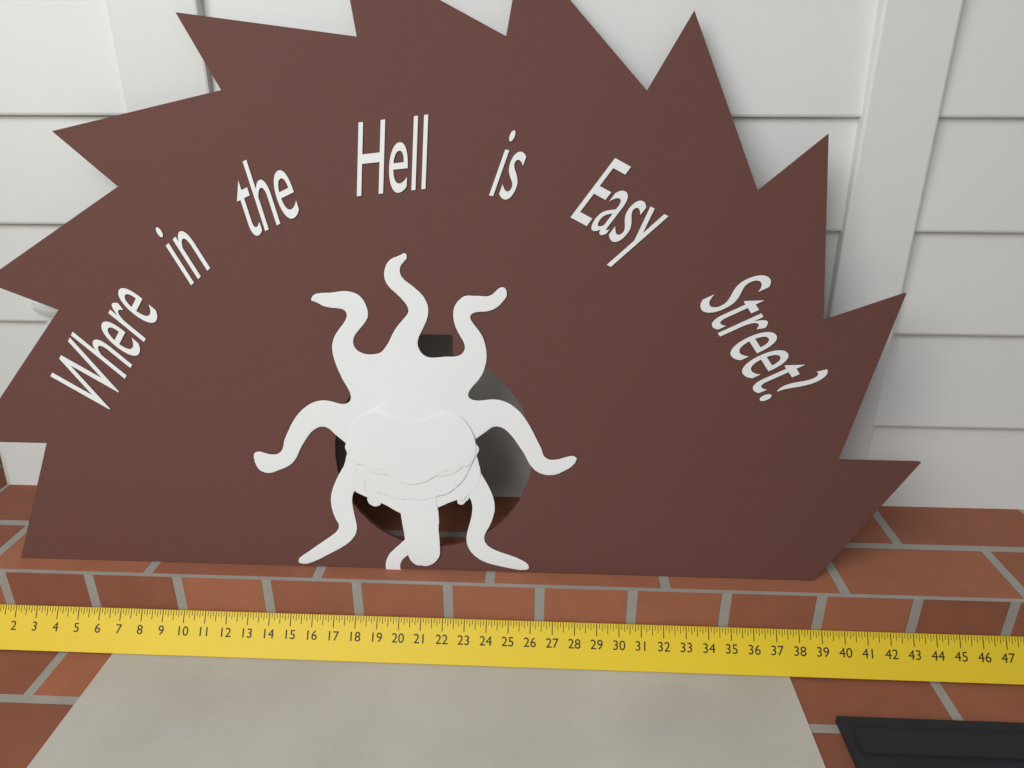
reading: 43.000 in
